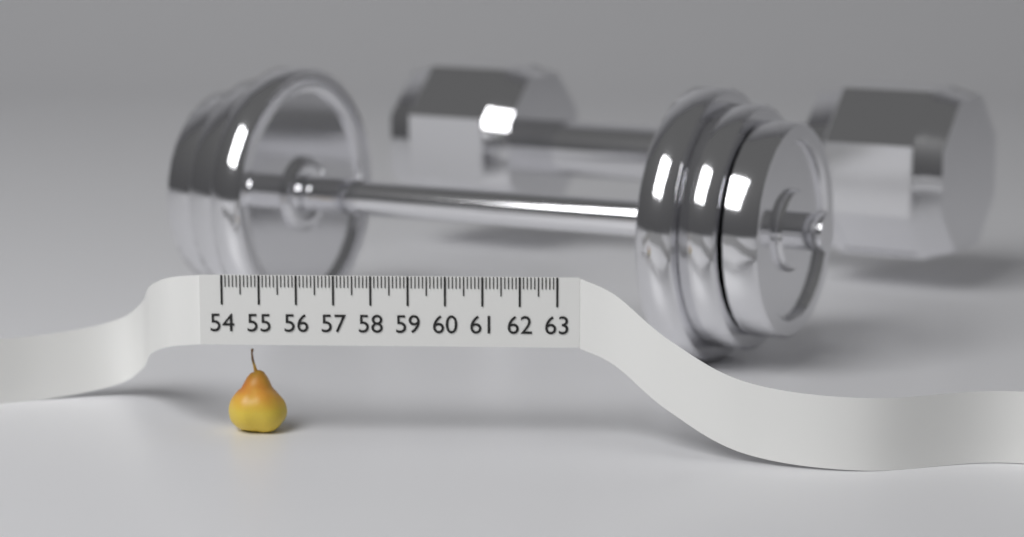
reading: 55.6 (no unit)
